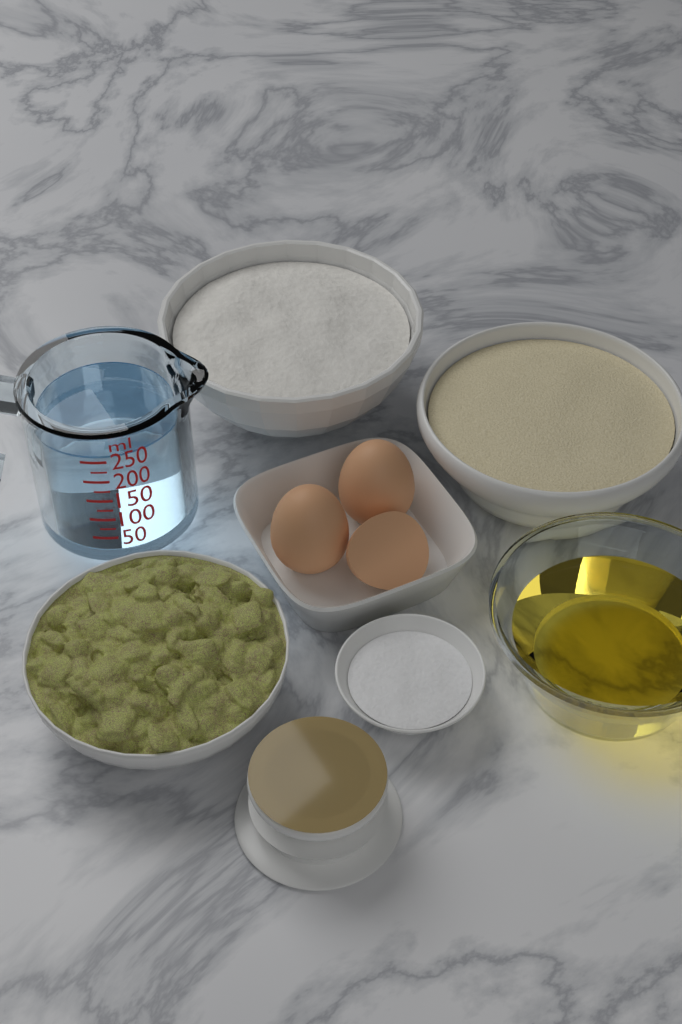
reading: 250 ml
